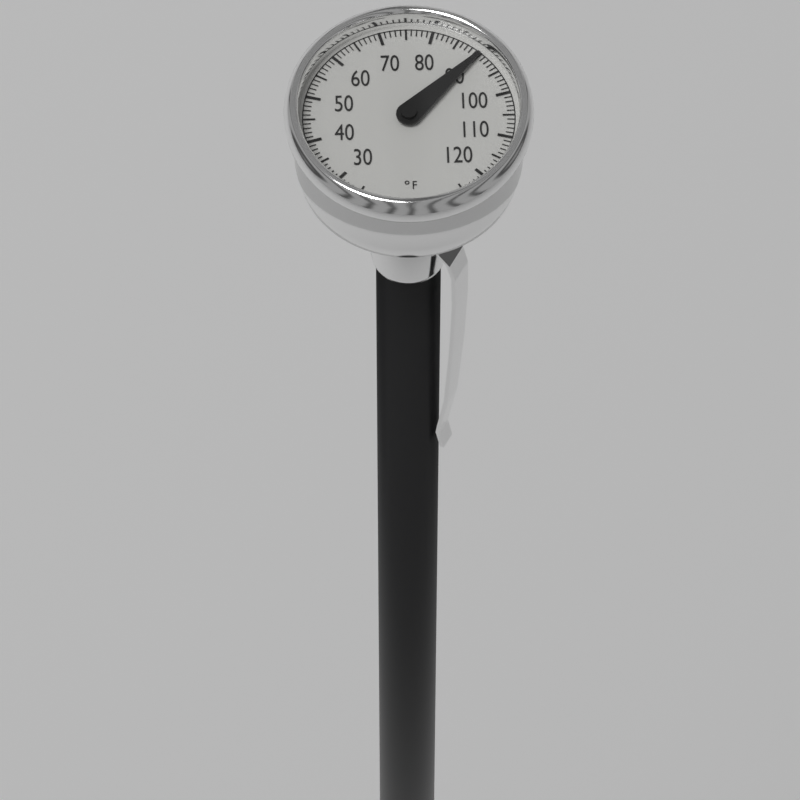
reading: 90 °F
